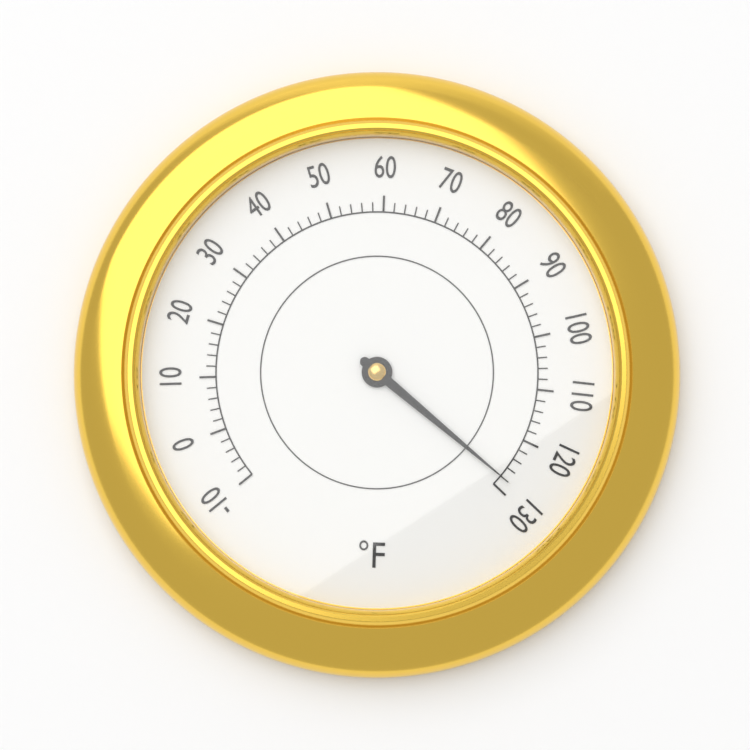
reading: 128 °F
